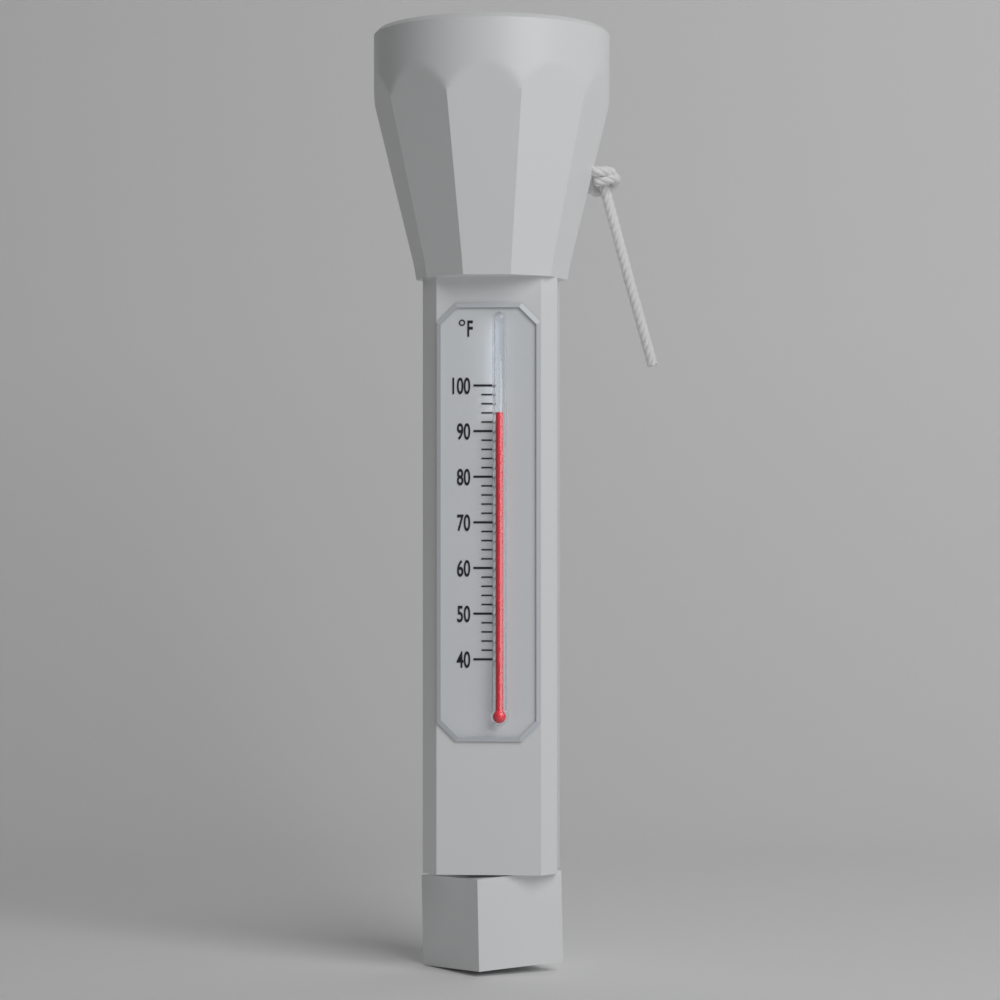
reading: 94 °F
